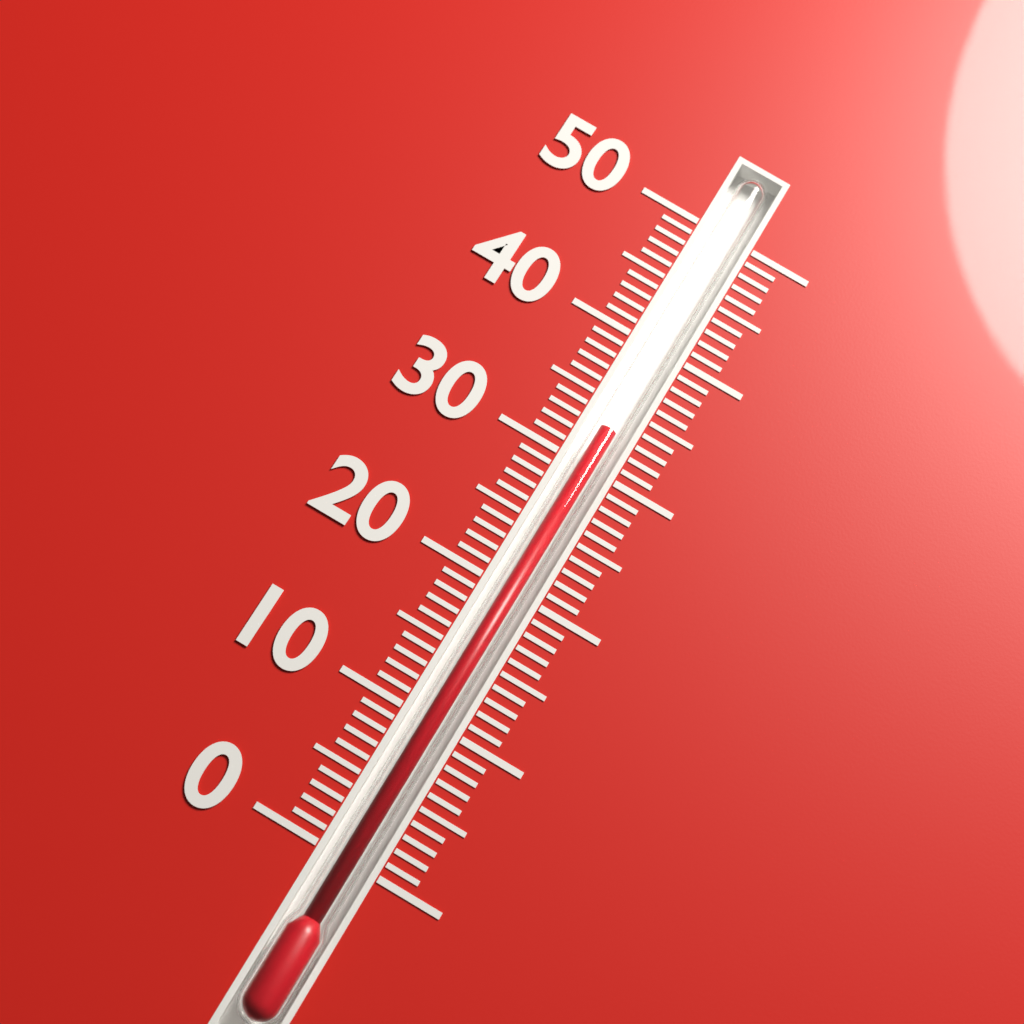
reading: 33 (no unit)
